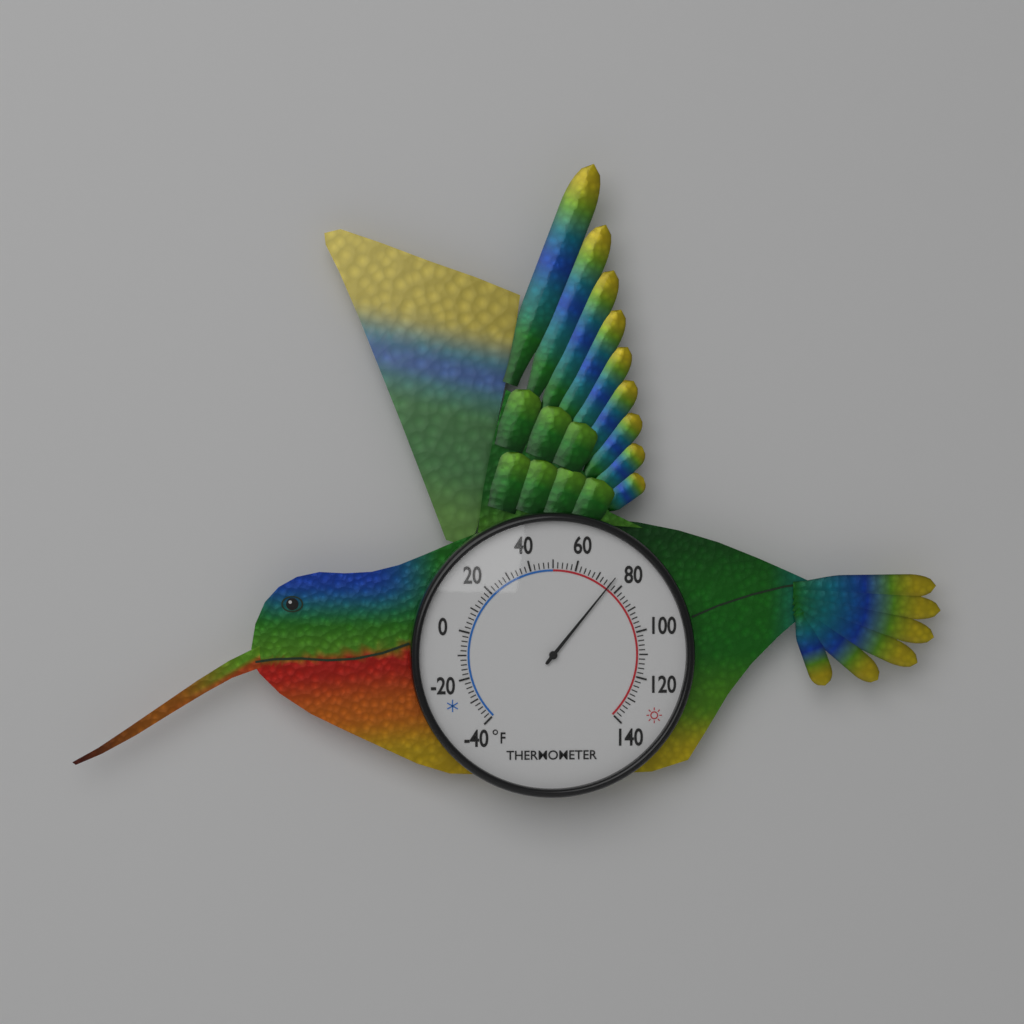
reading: 76 °F
